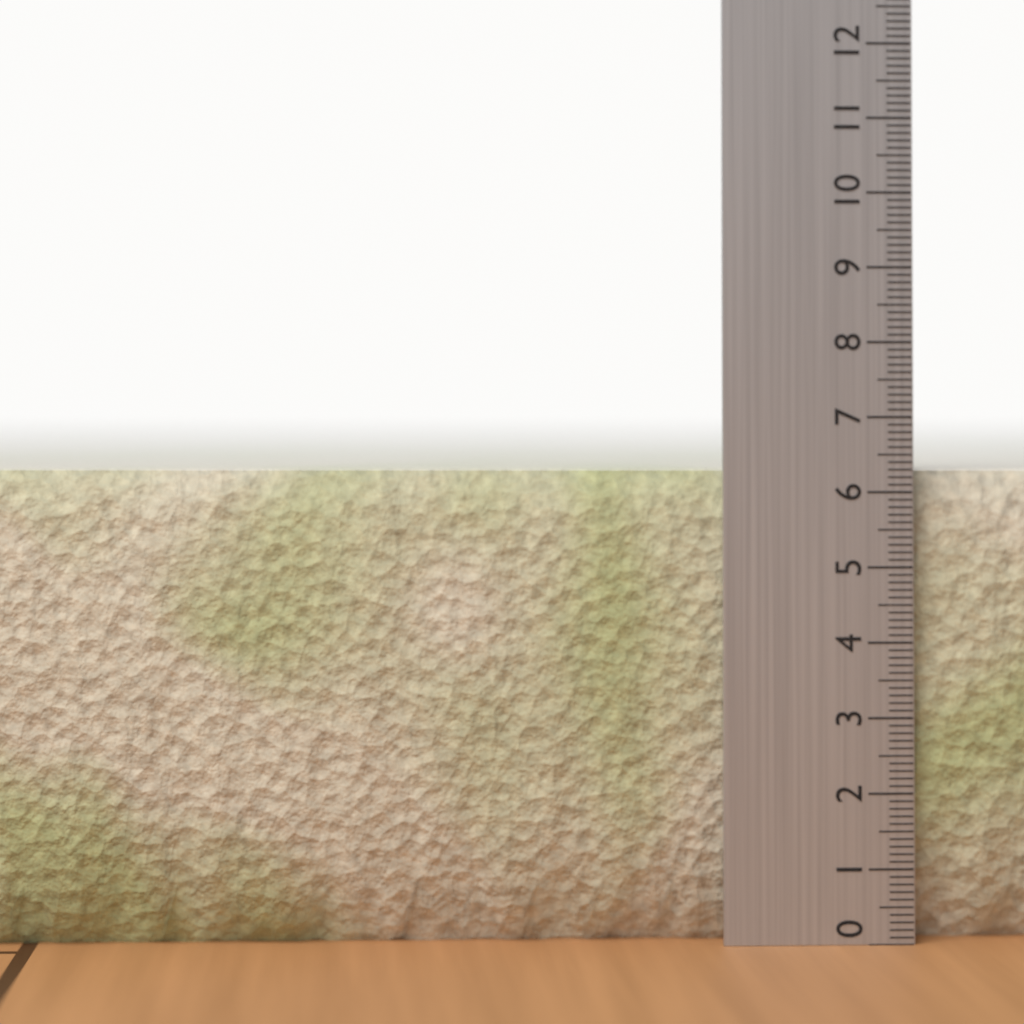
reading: 6.3 (no unit)
